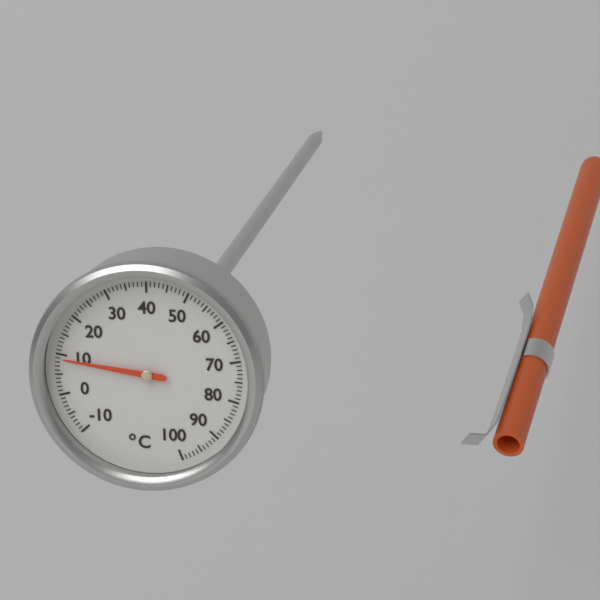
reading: 9 °C
